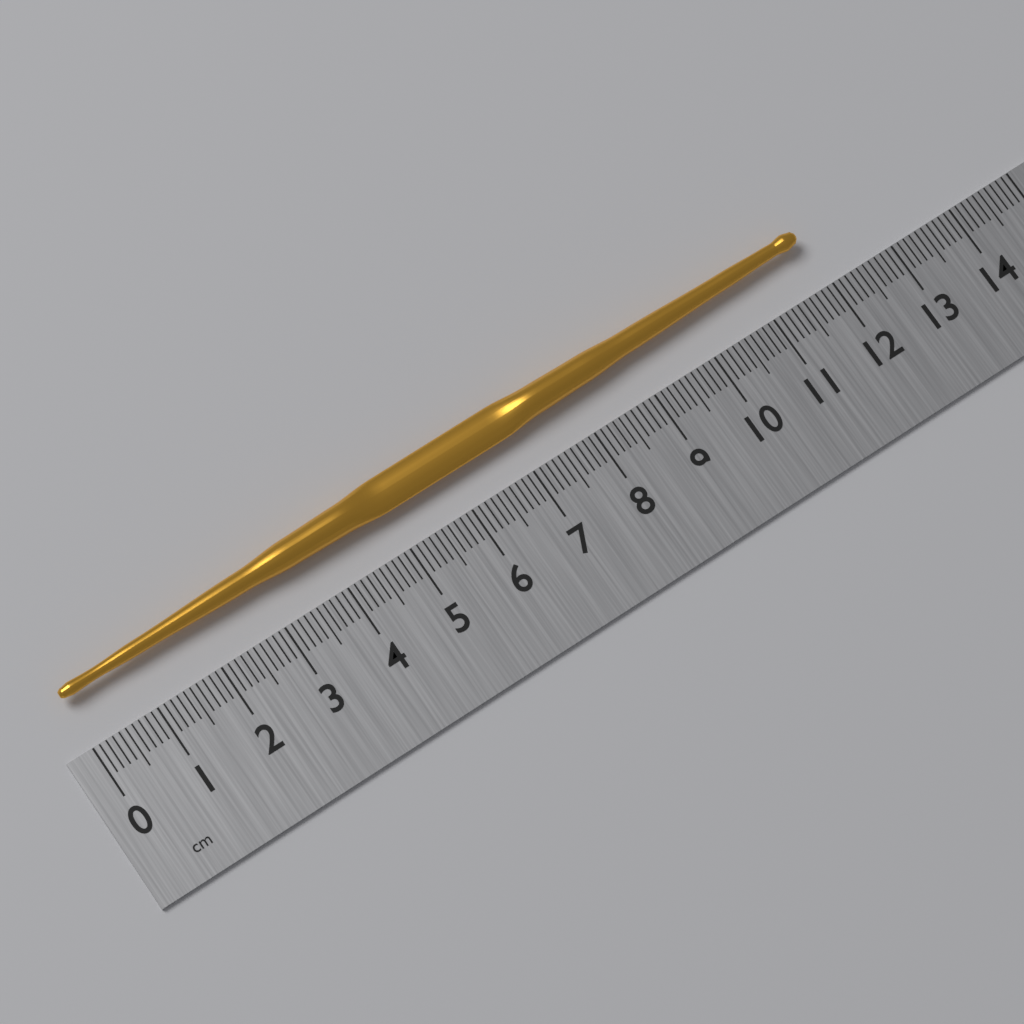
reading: 11.9 cm
